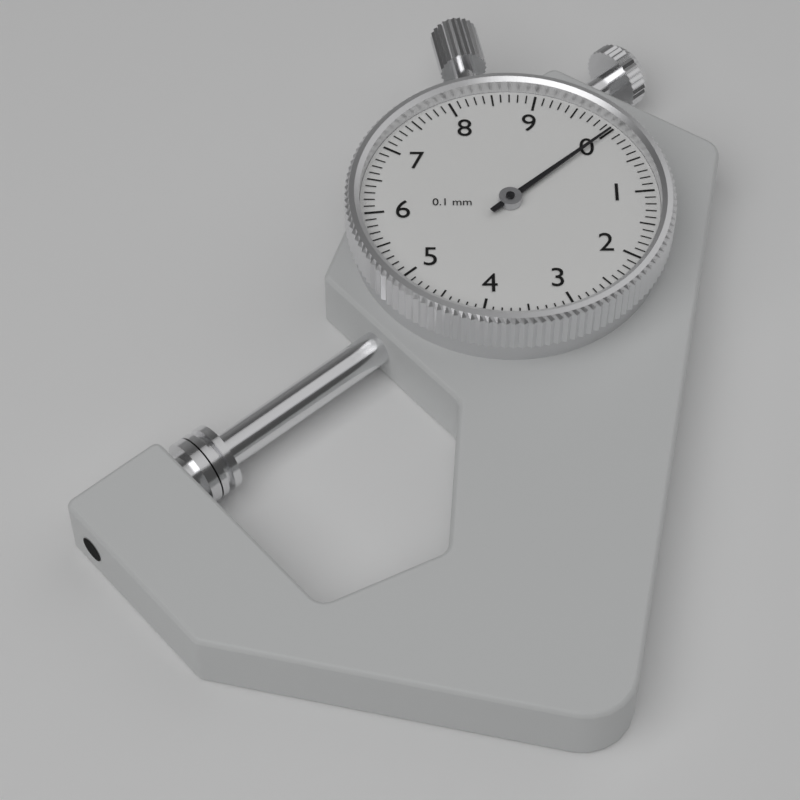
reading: 0.0 mm
